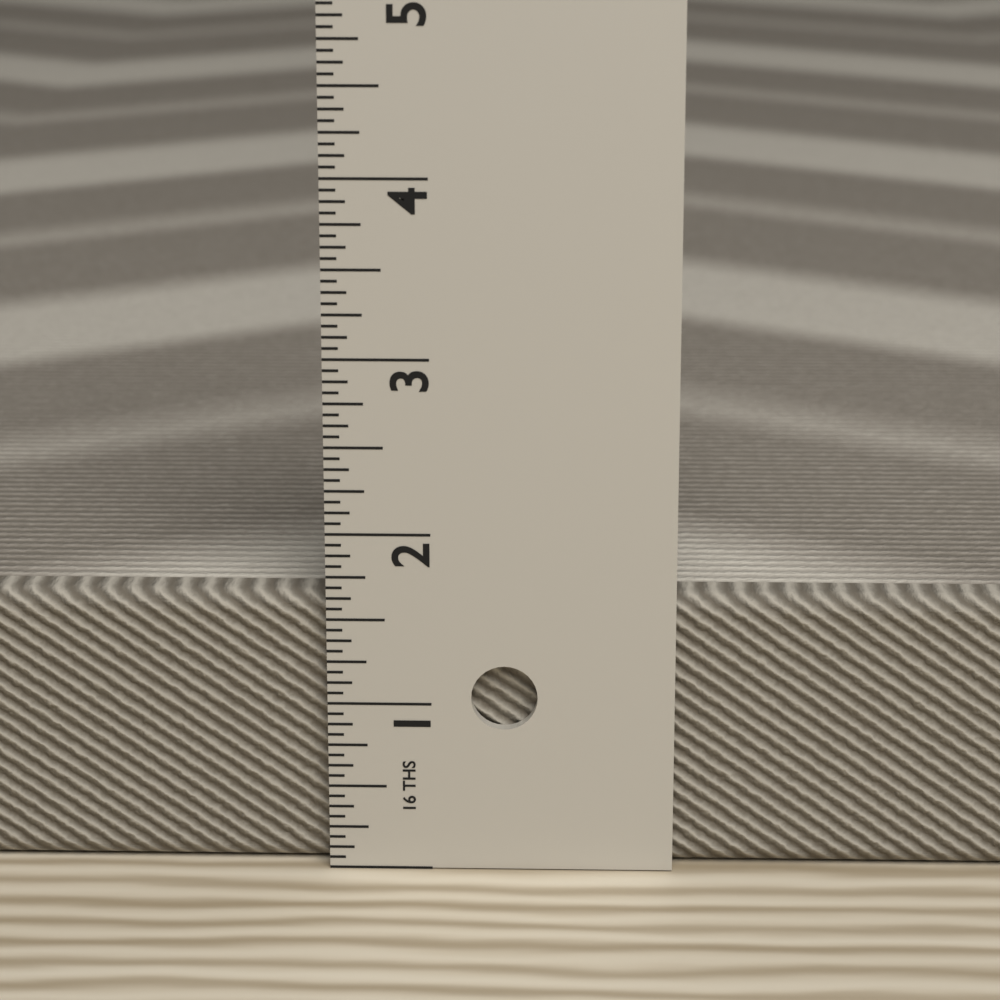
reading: 1.6250 in
